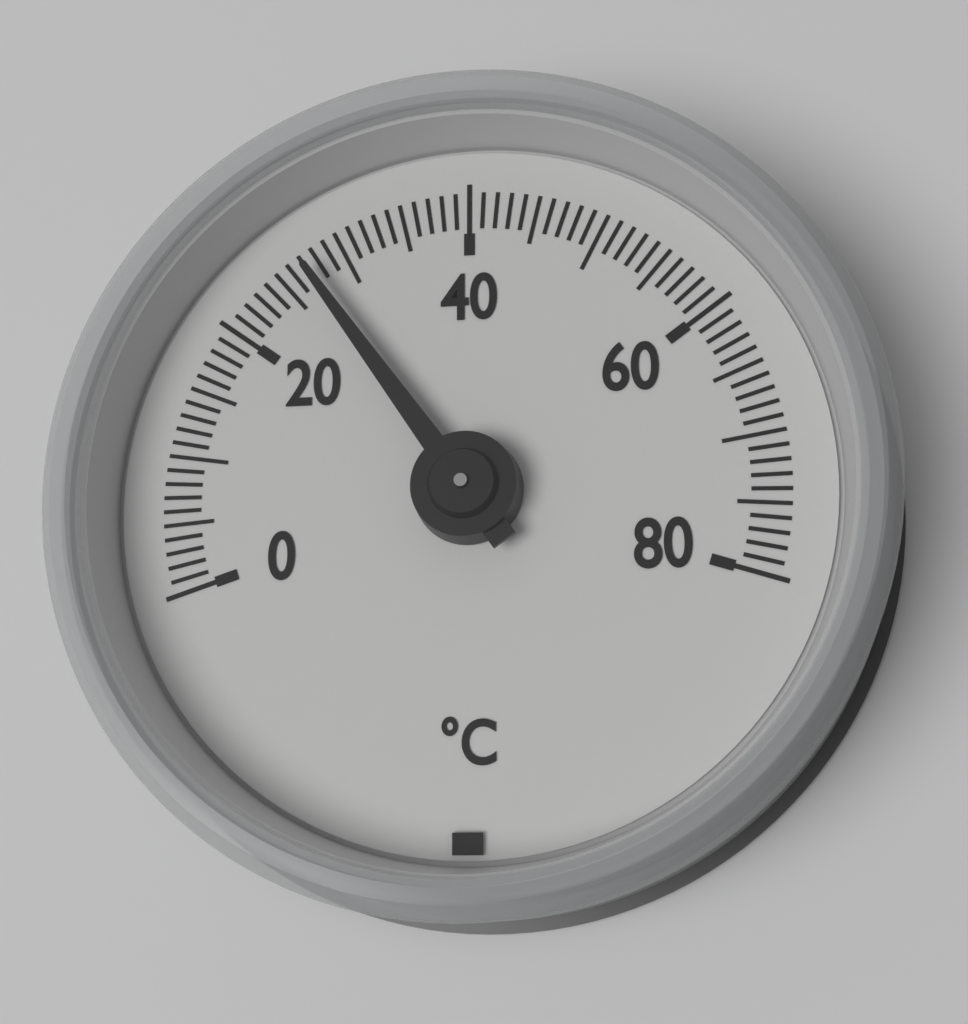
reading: 27 °C
